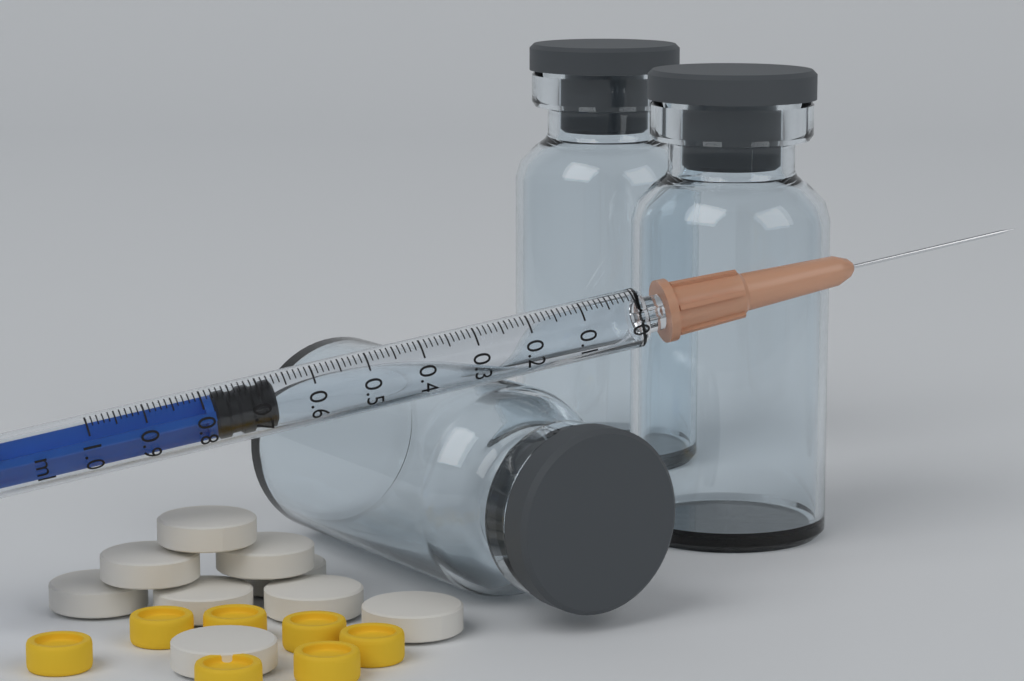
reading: 0.67 ml
